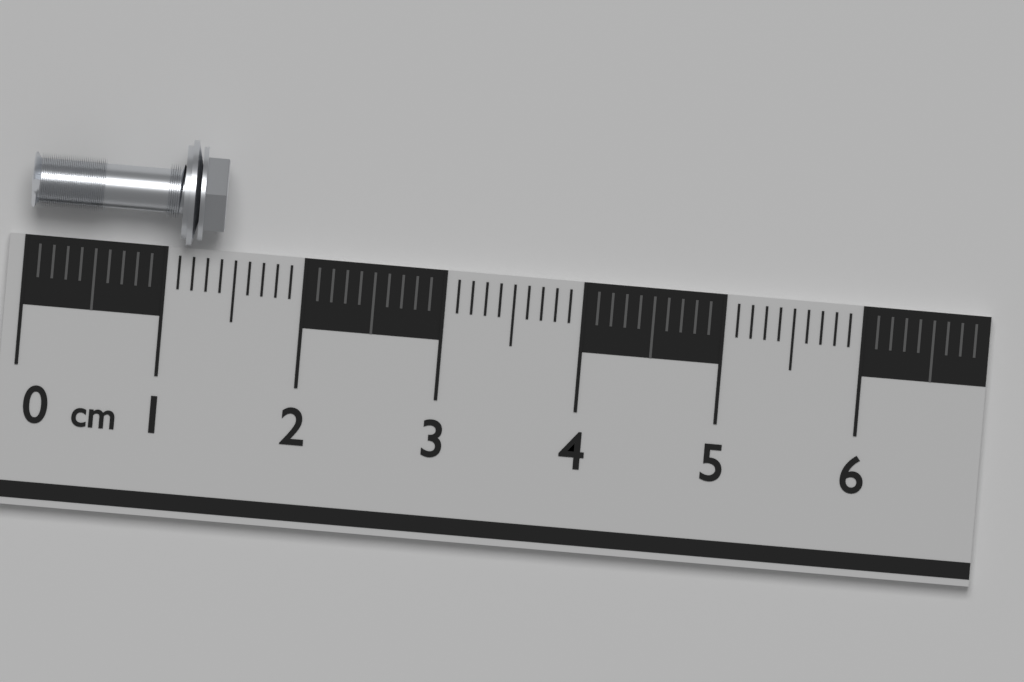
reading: 1.4 cm
